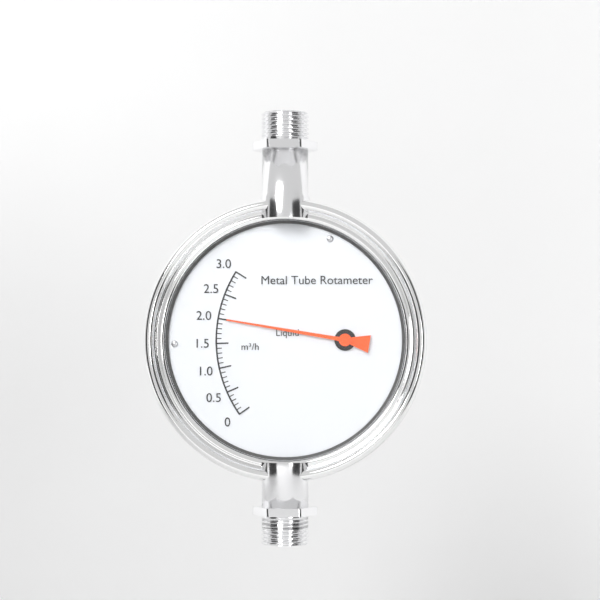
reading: 2.0 m³/h
